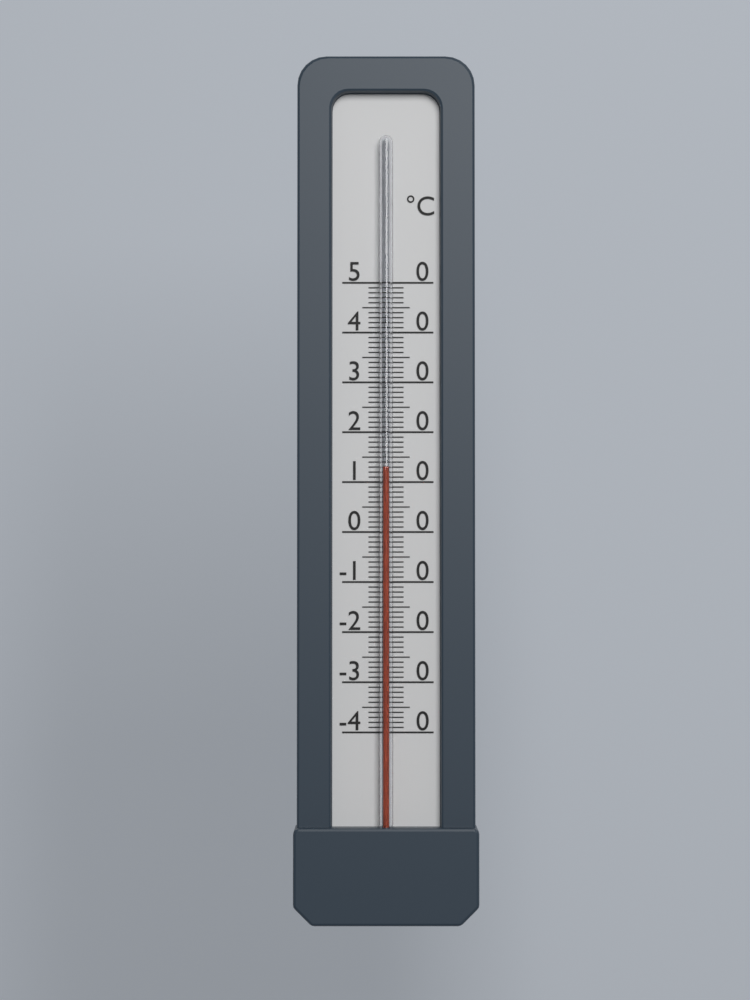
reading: 13 °C
